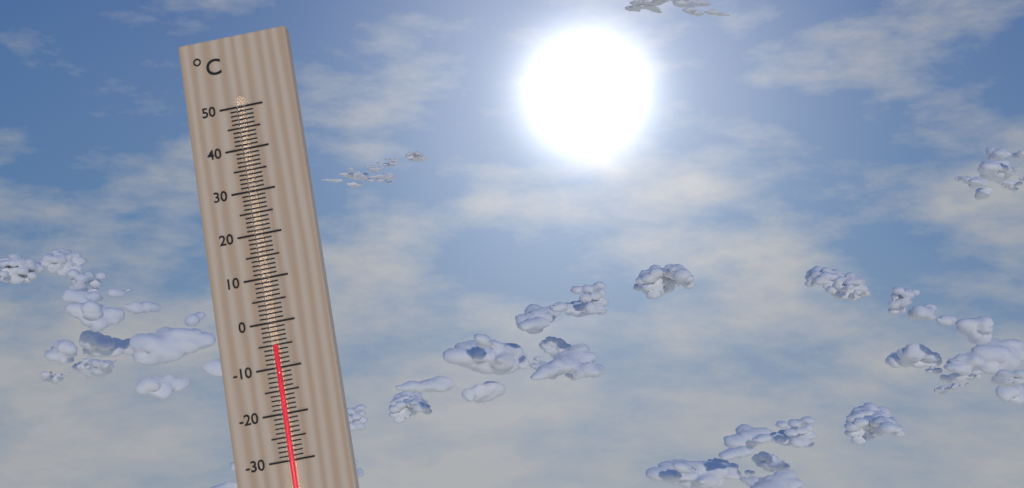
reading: -5 °C
